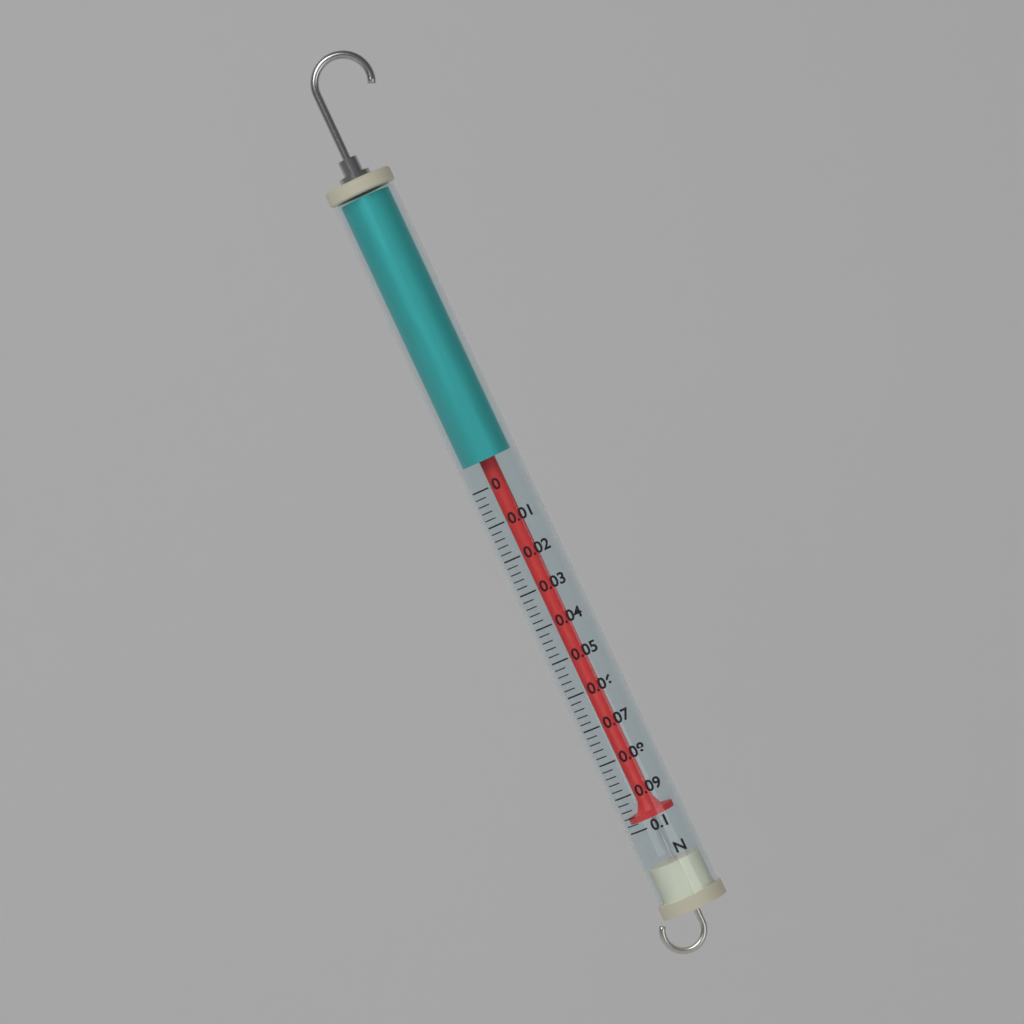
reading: 0.098 N
